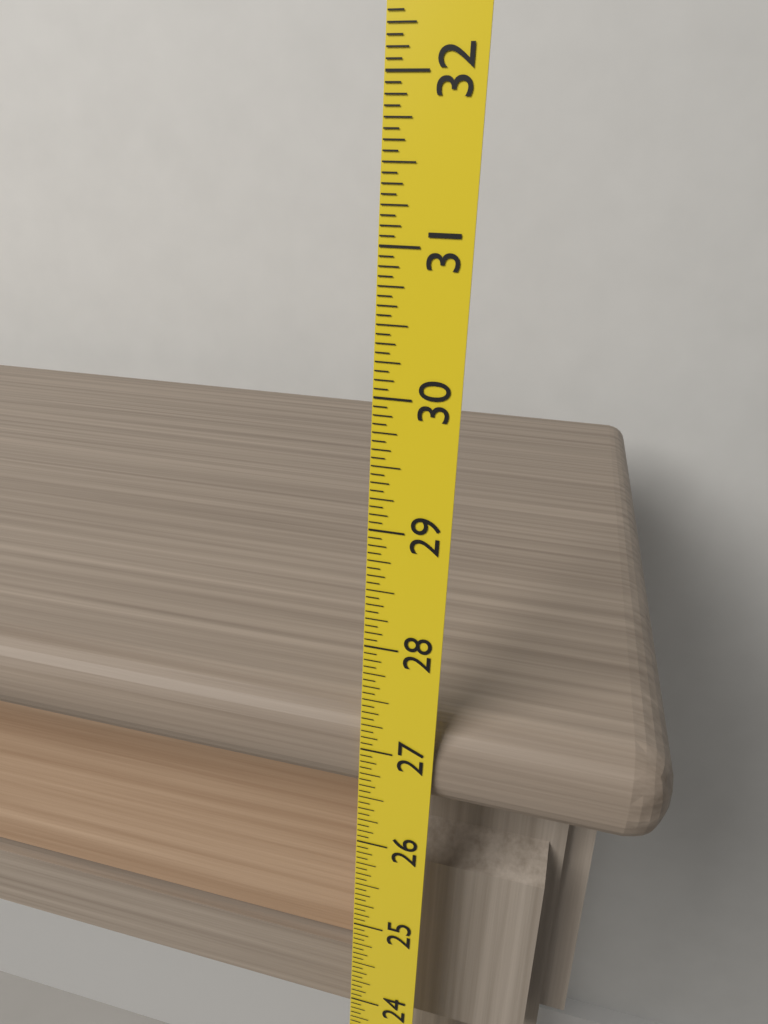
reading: 27.3125 (no unit)
